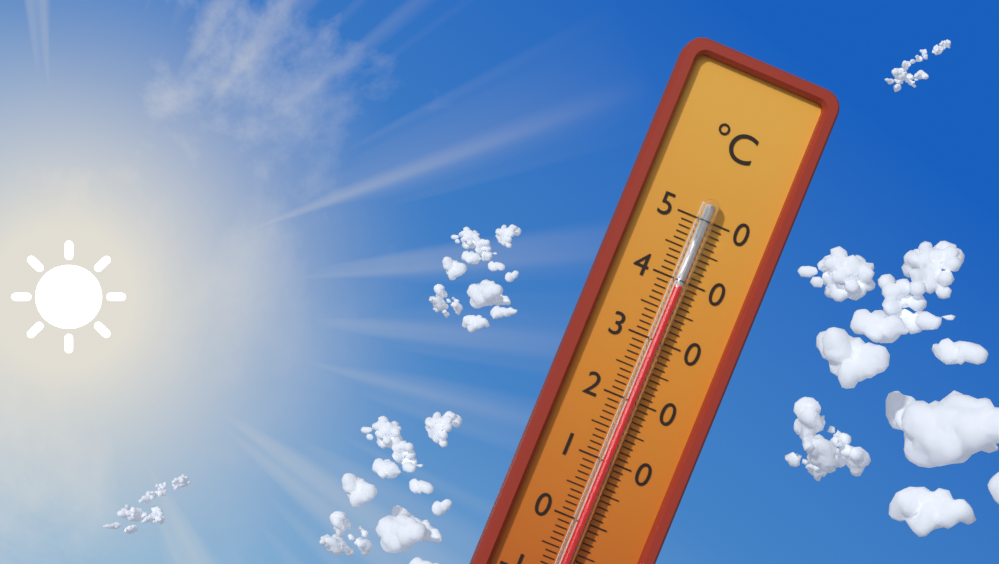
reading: 39 °C
